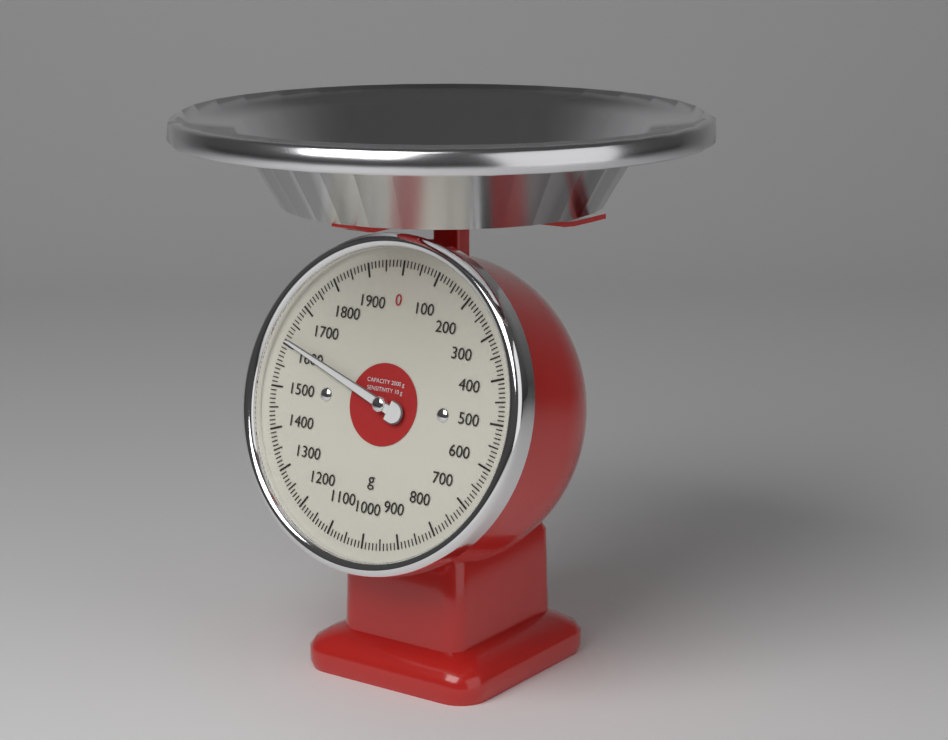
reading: 1610 g
